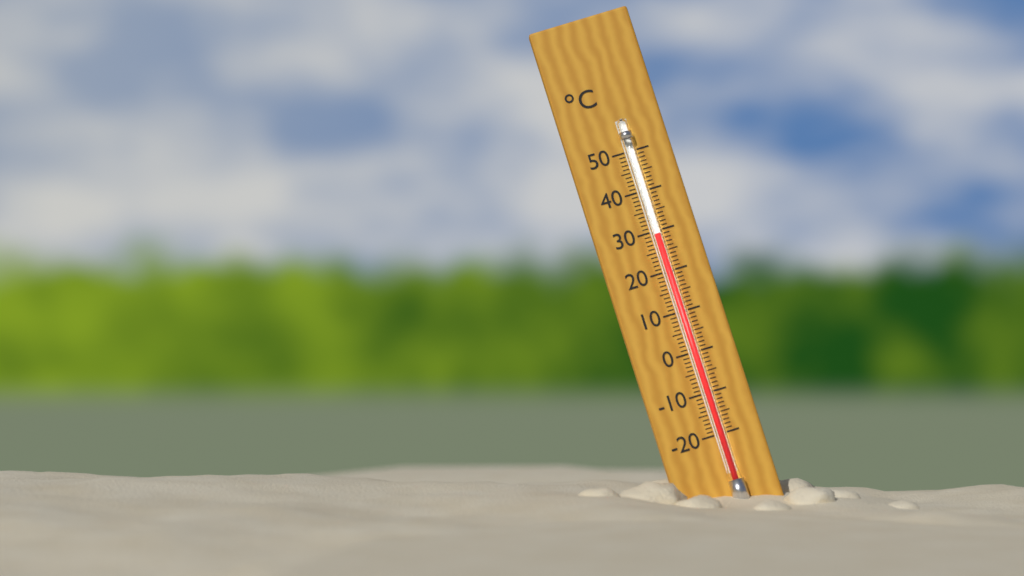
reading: 29 °C
